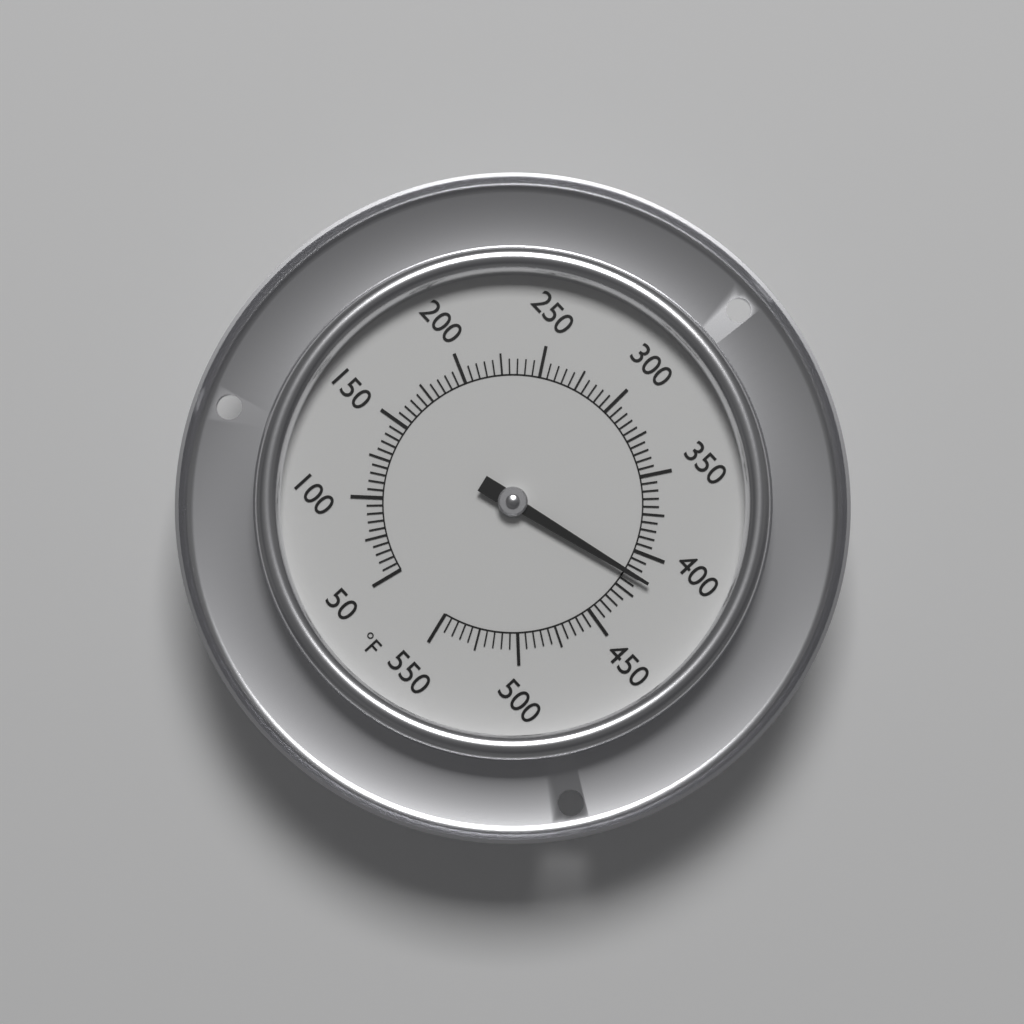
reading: 415 °F
